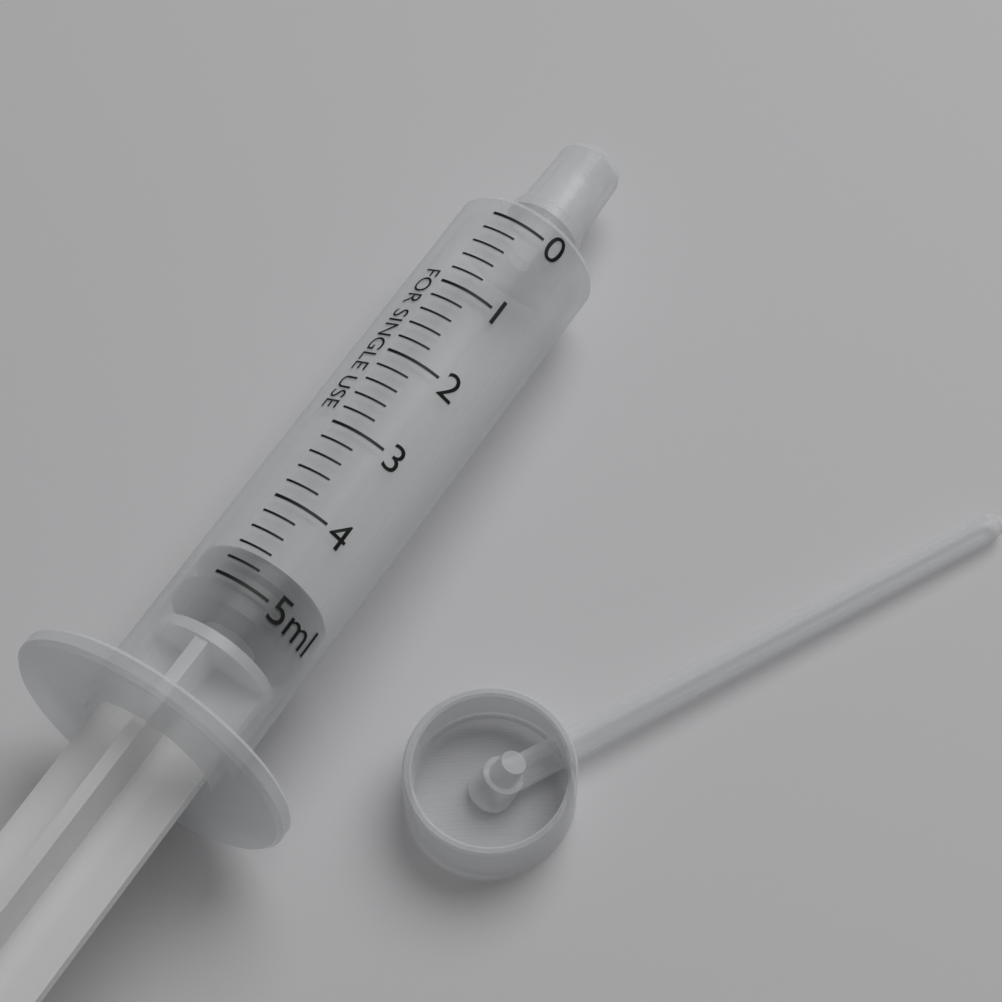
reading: 4.6 ml
